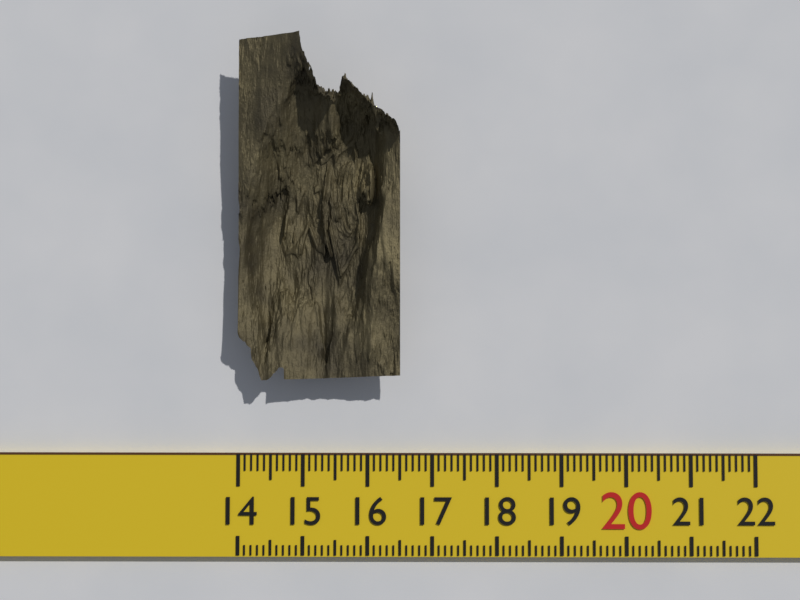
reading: 16.5 (no unit)
